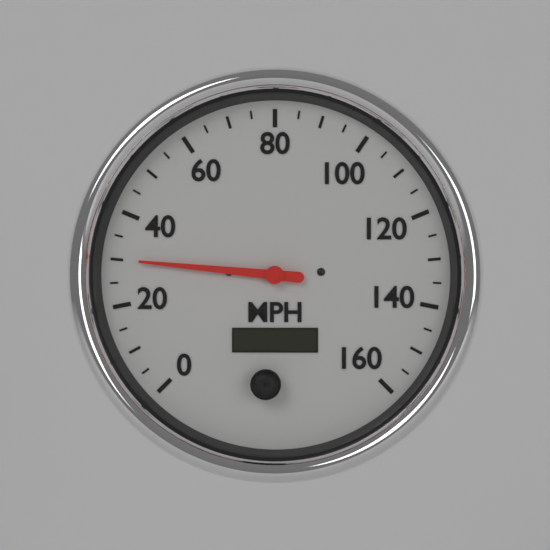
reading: 30 MPH
